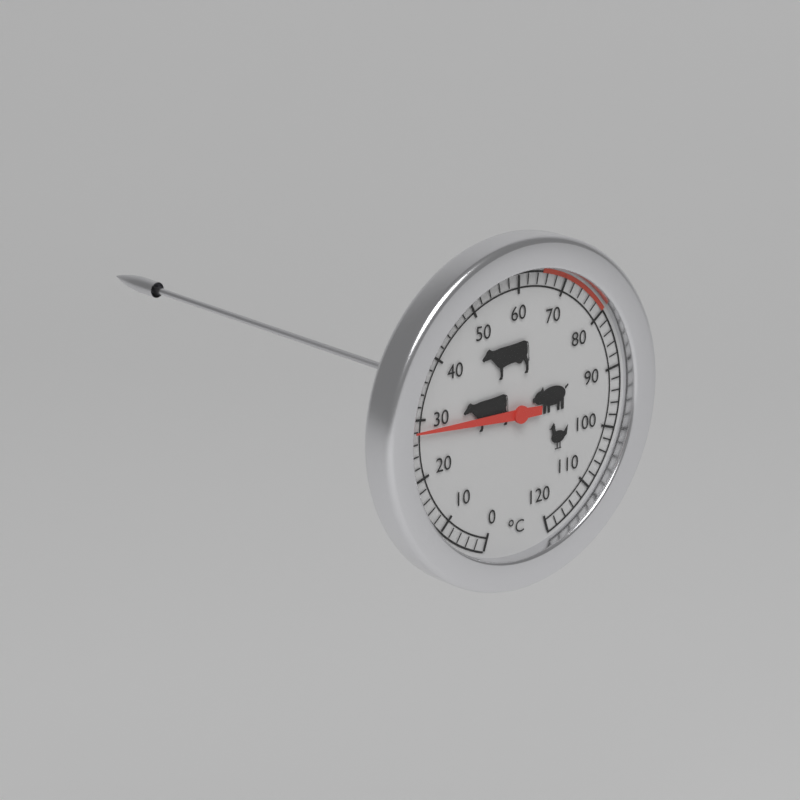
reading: 28 °C
